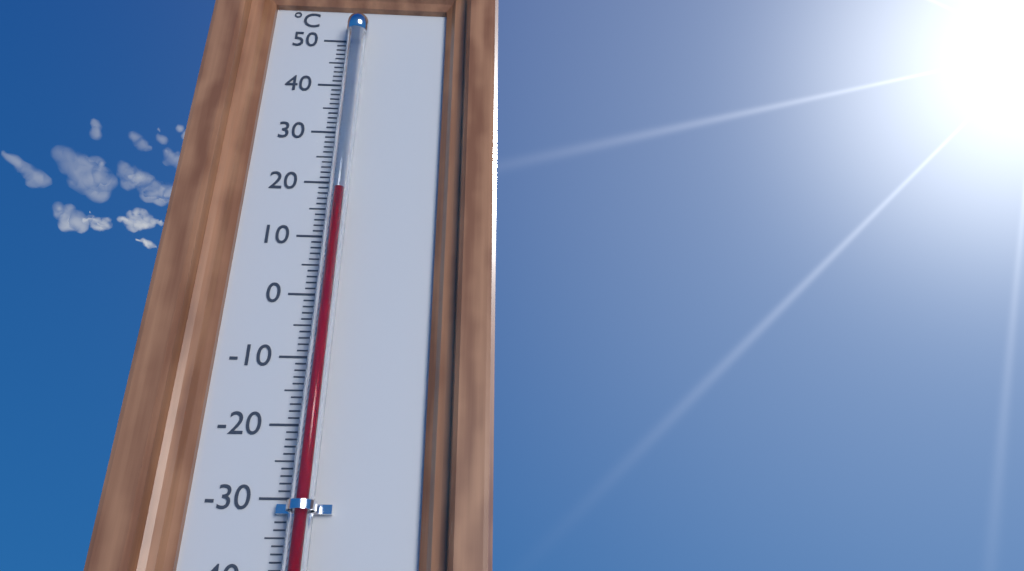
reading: 17 °C
